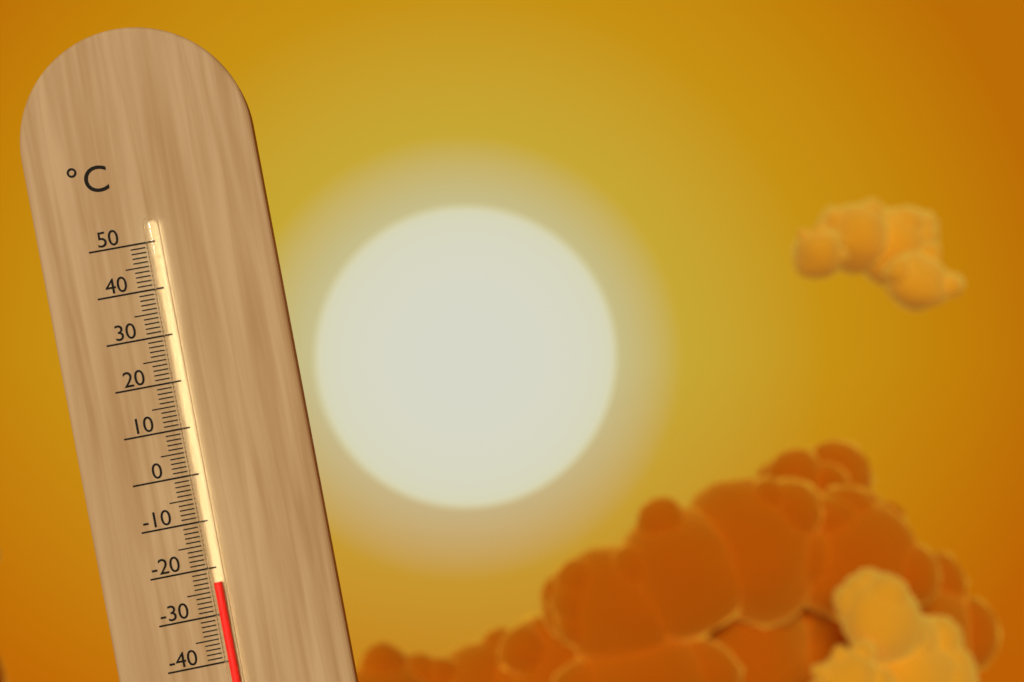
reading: -23 °C
